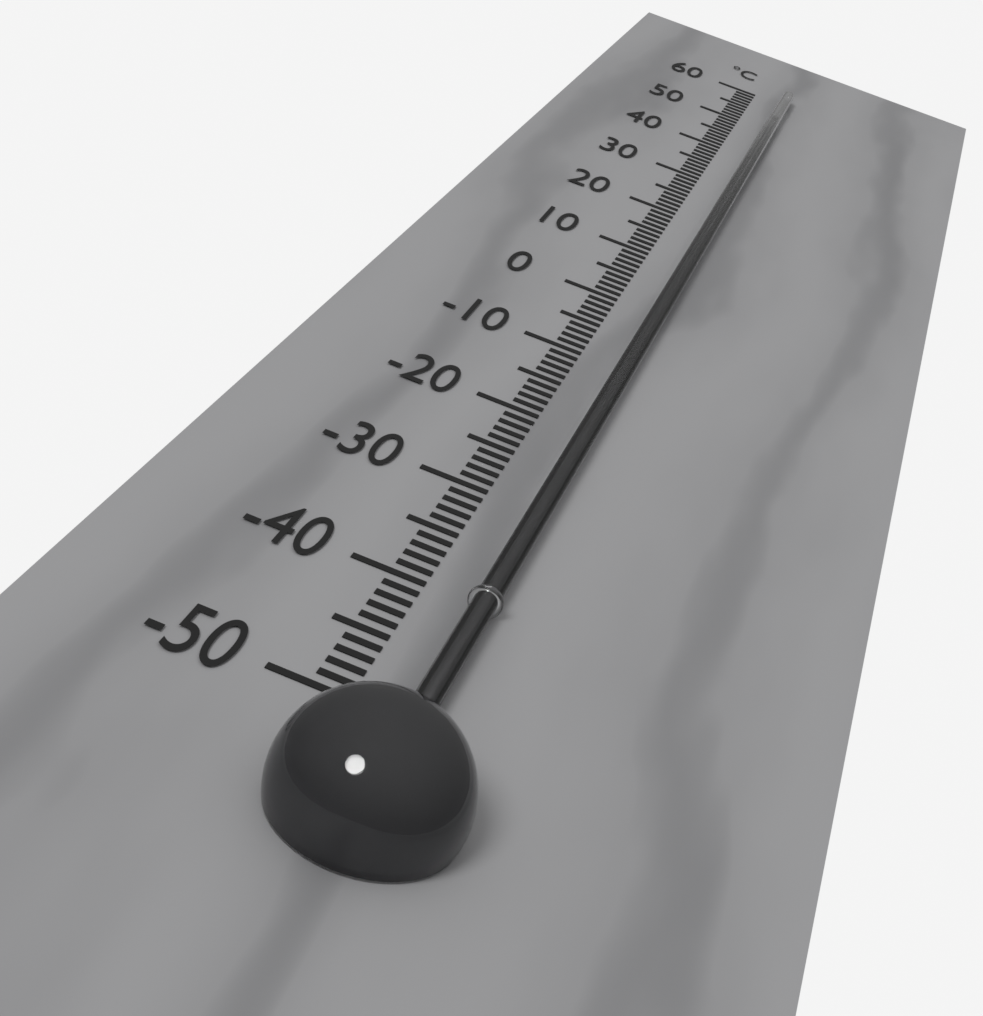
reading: 52 °C
